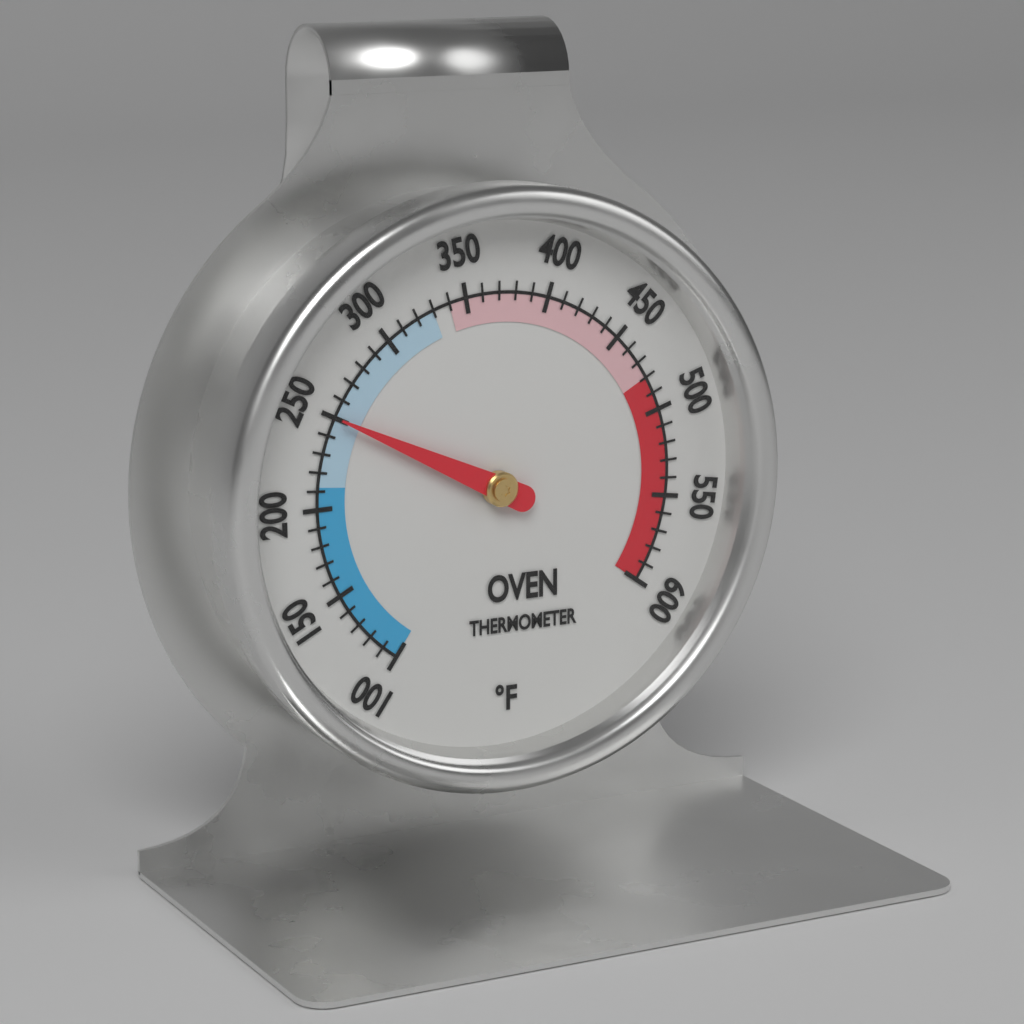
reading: 250 °F
